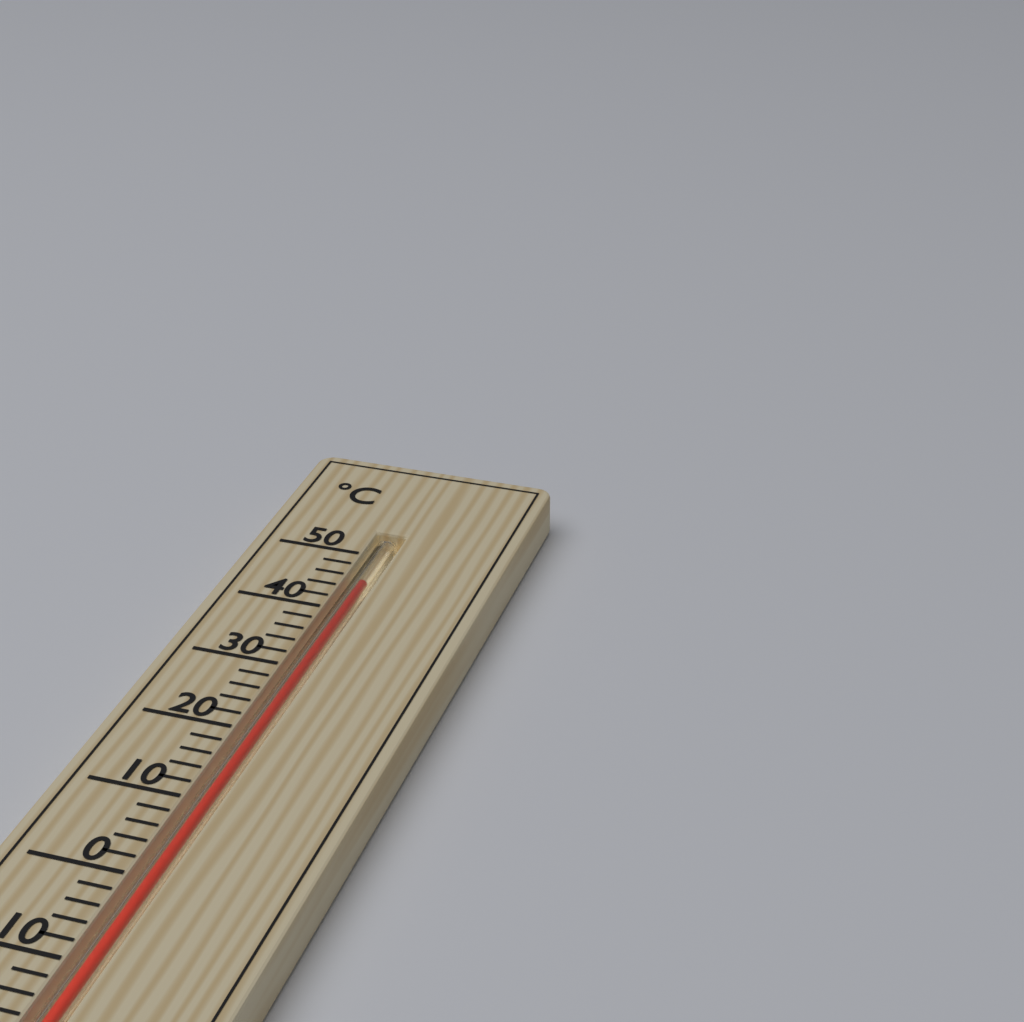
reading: 46 °C
